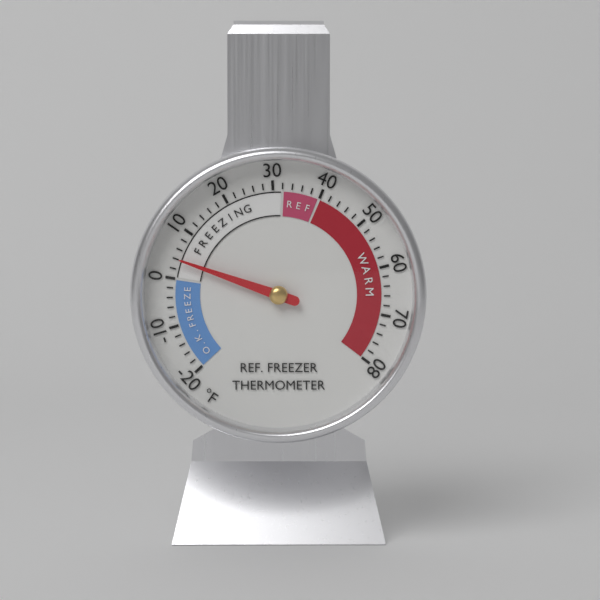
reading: 4 °F
